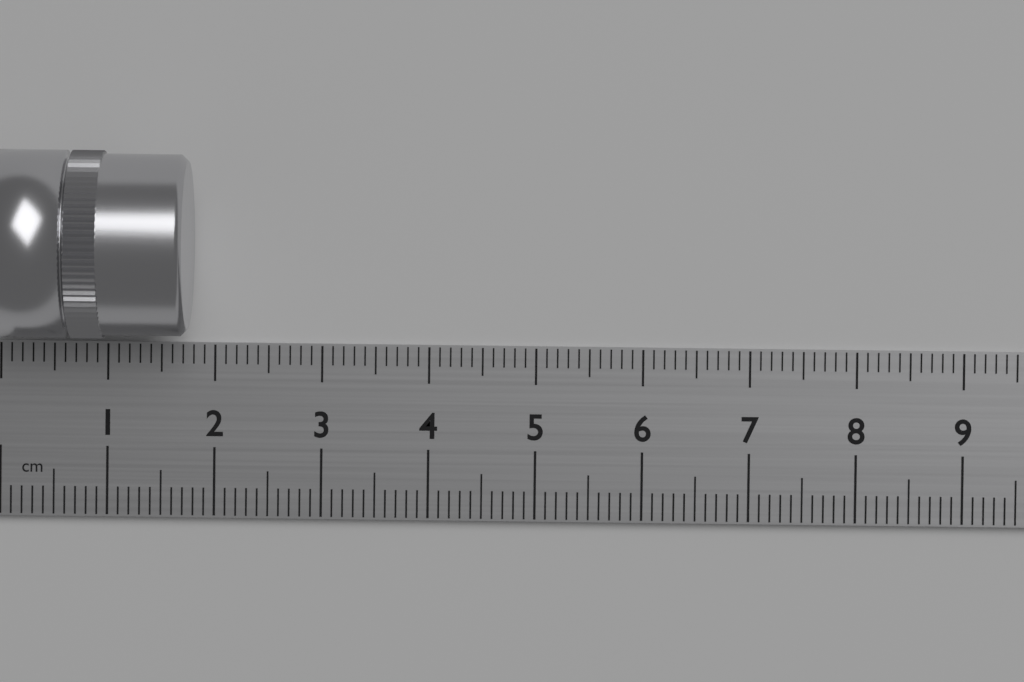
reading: 1.8 cm
